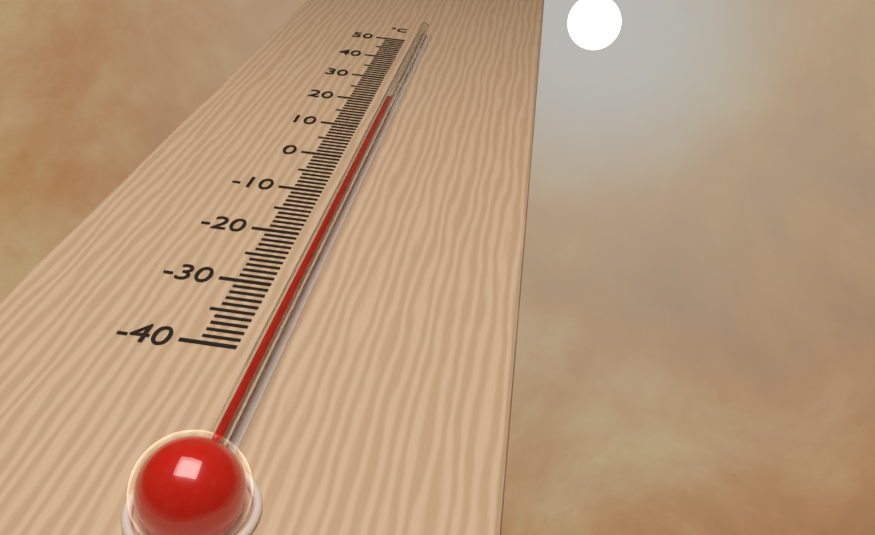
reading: 17 °C
